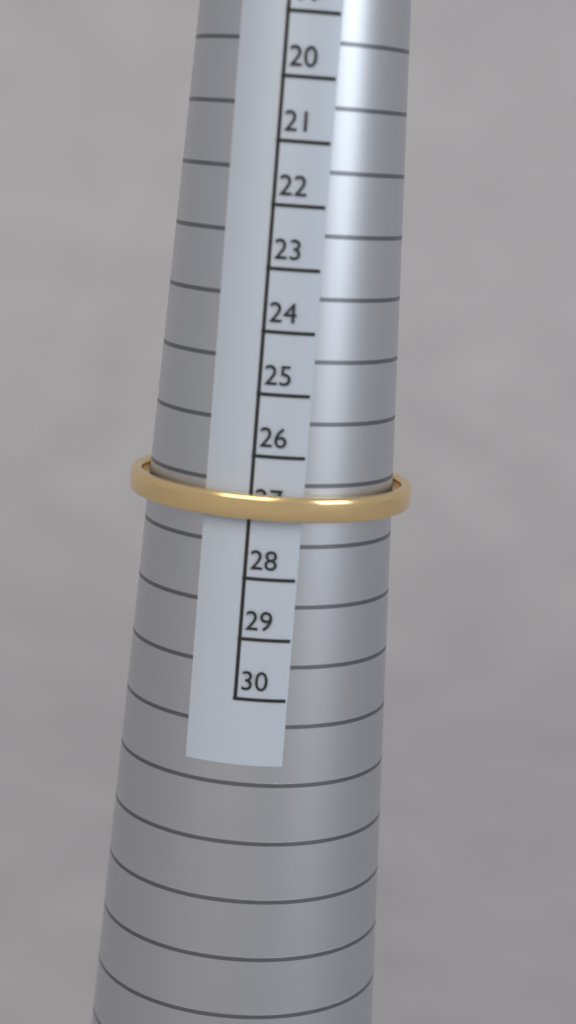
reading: 27 (no unit)
